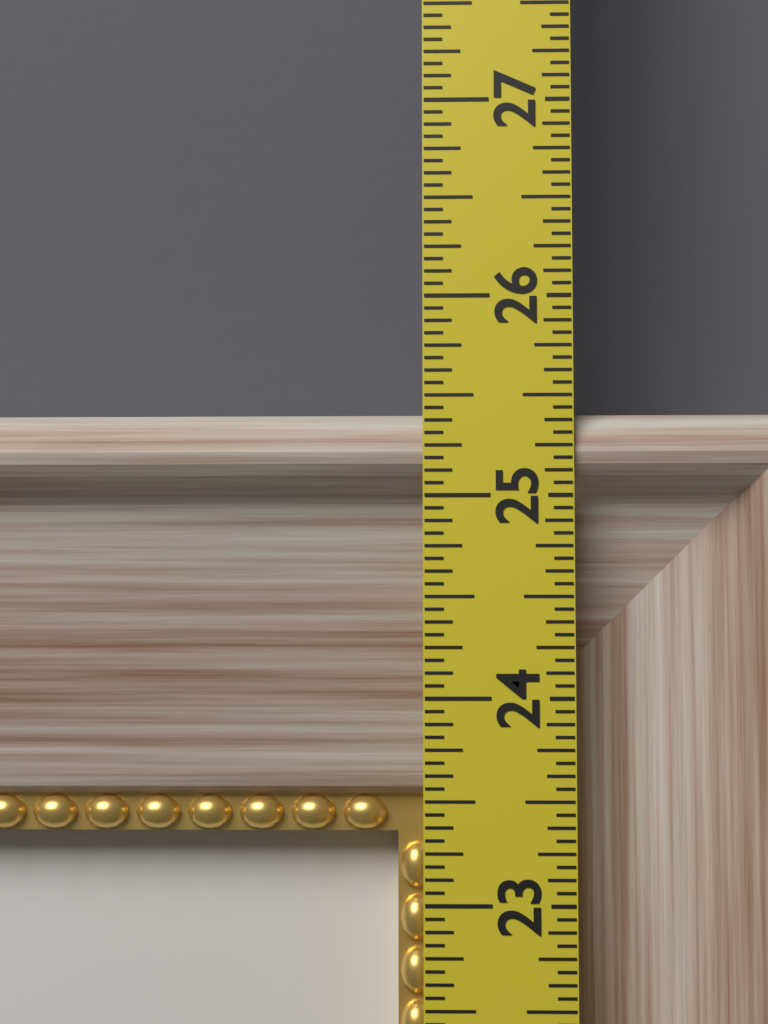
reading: 25.4375 in
